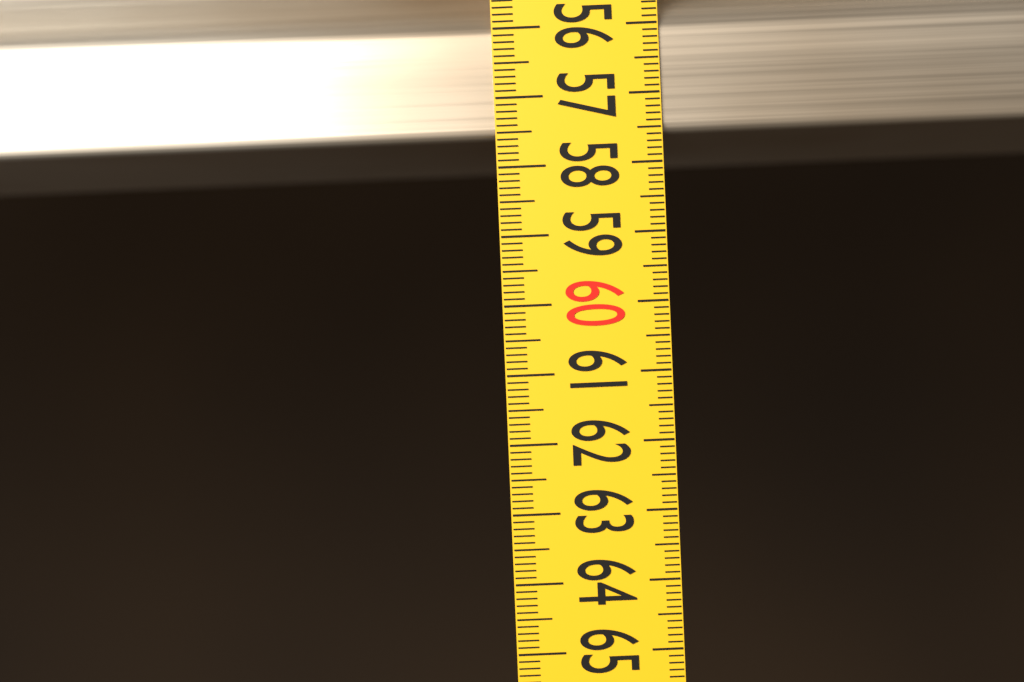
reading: 57.6 (no unit)
